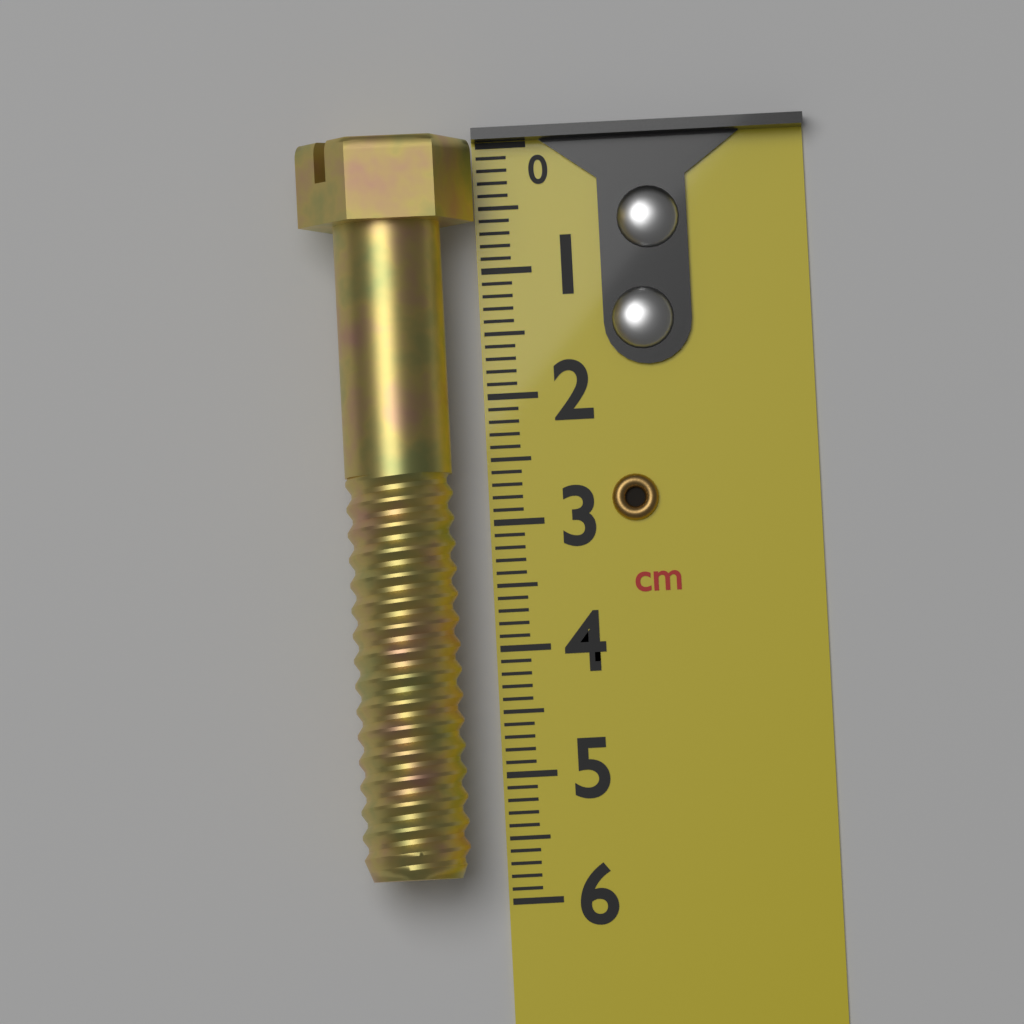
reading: 5.8 cm
